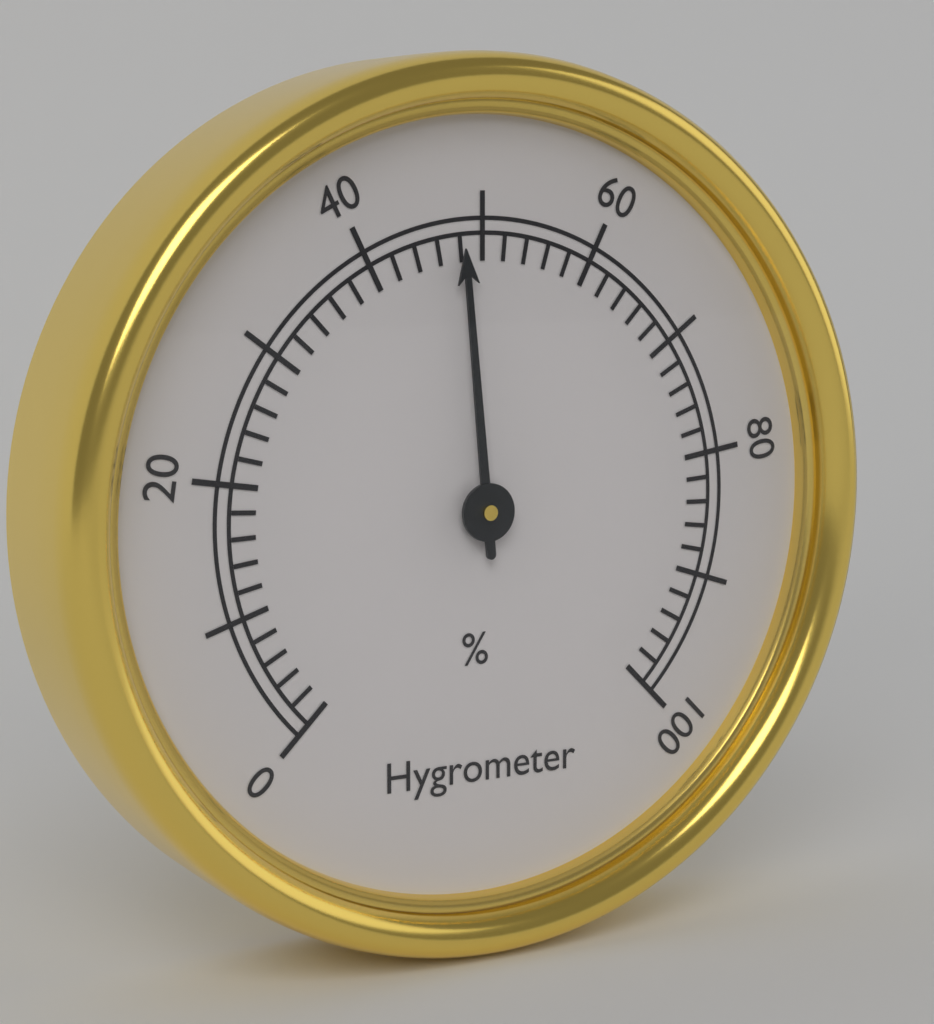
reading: 48 %
